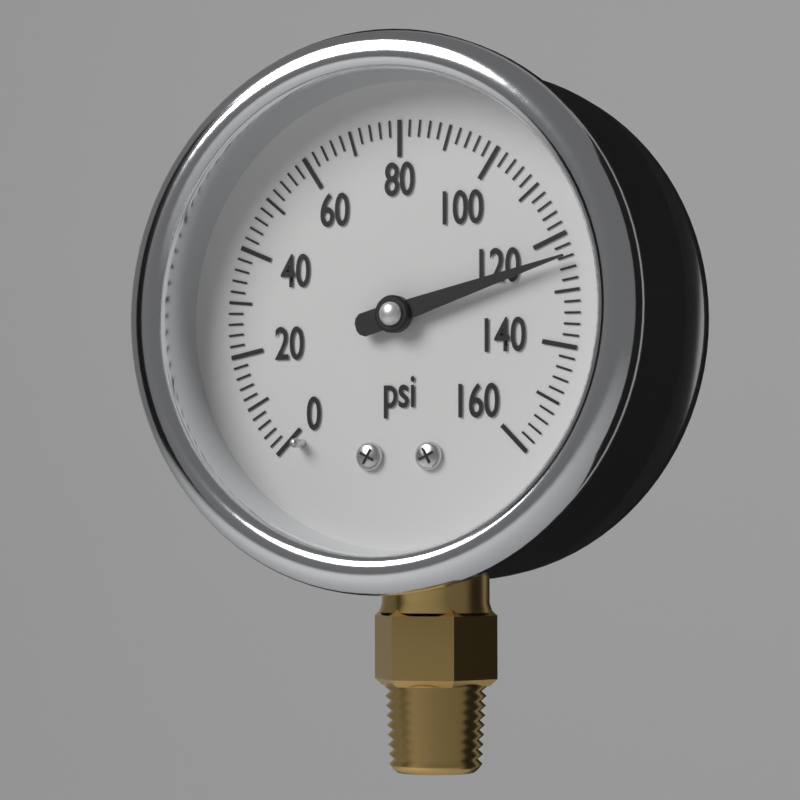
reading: 124 psi
